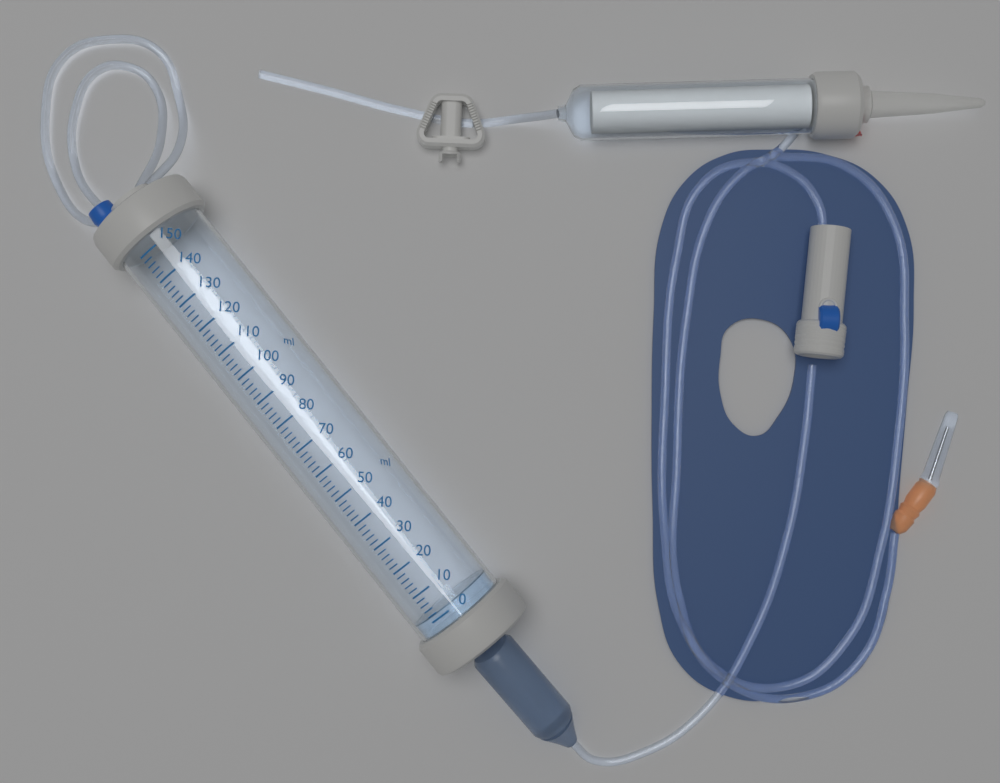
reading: 2 ml
